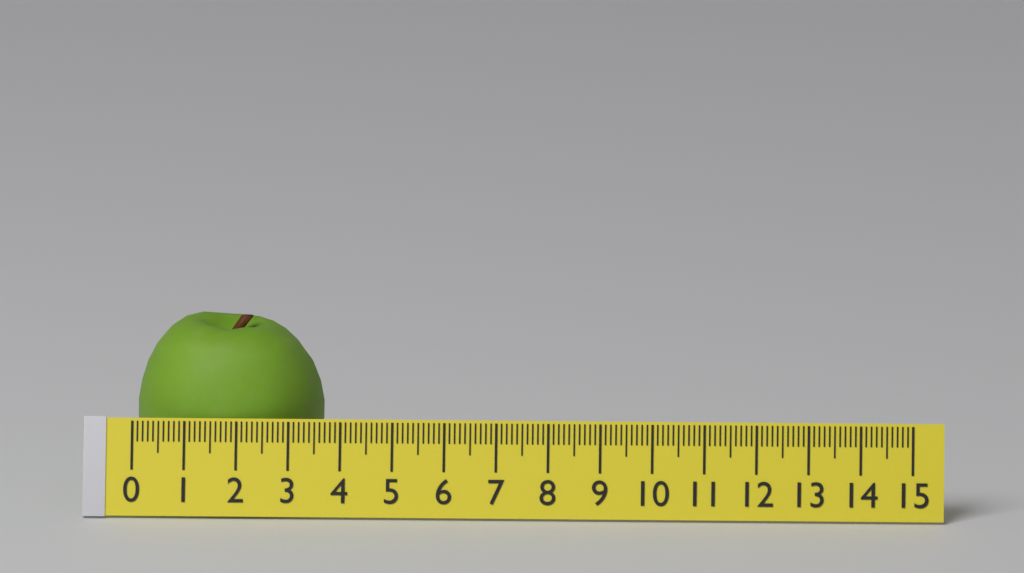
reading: 3.6 (no unit)
